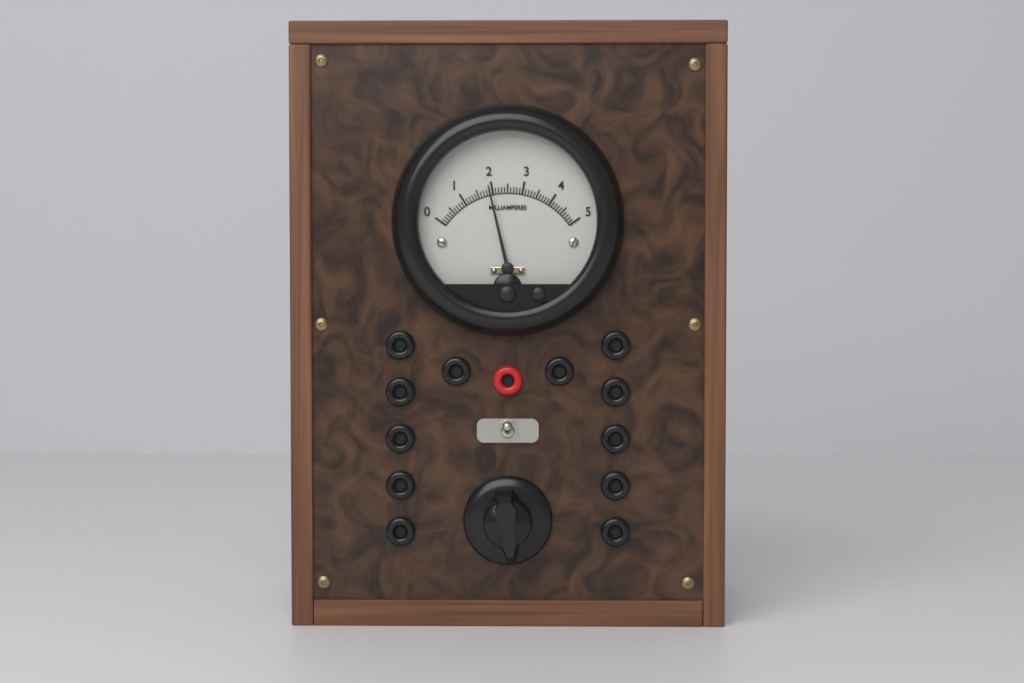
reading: 1.9 mA
